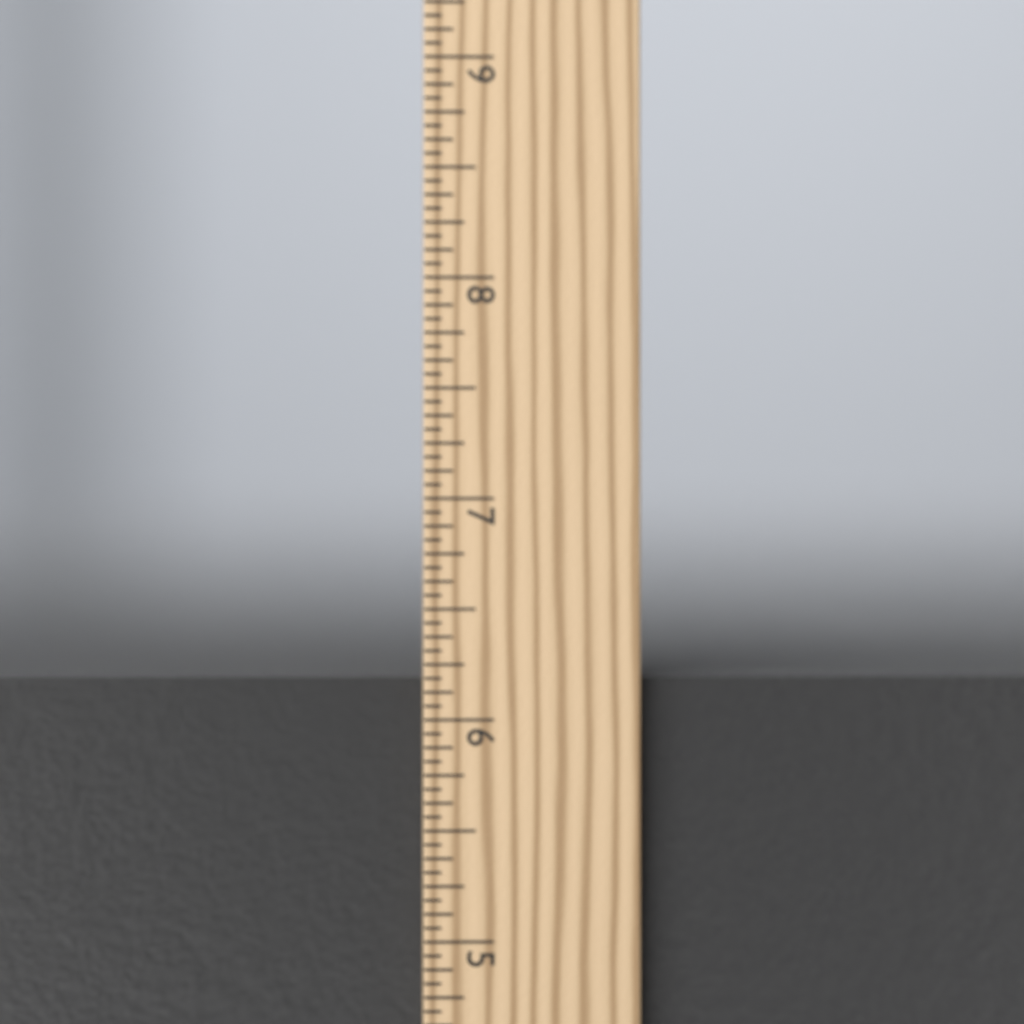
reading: 6.1875 in
